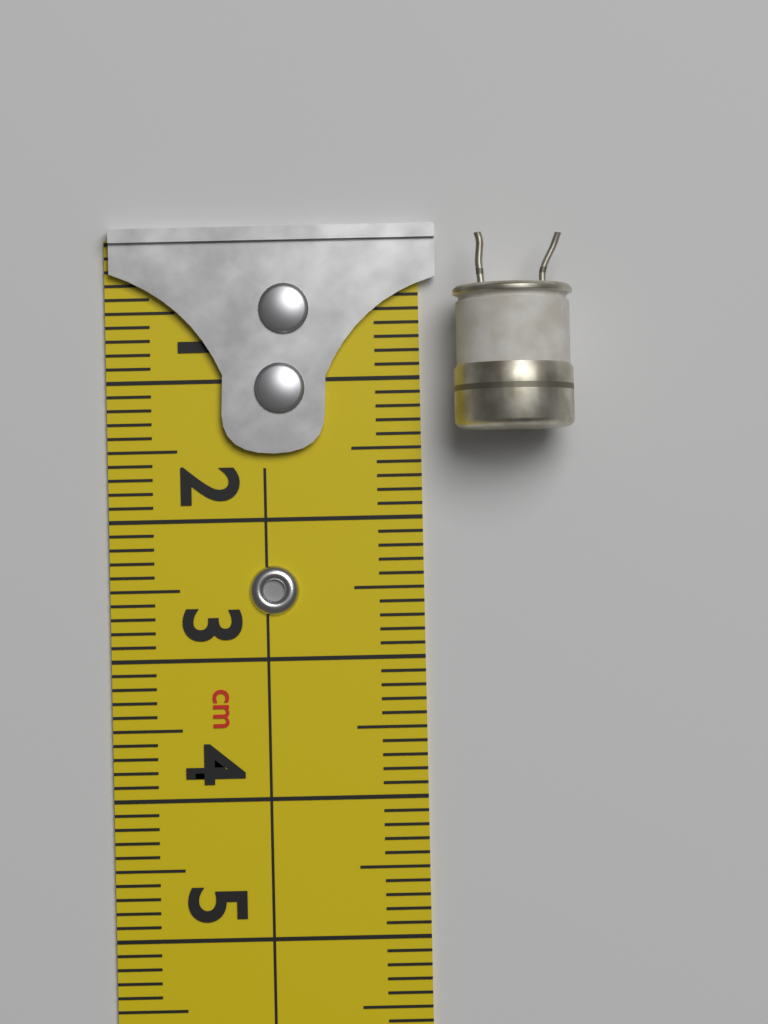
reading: 1.4 cm
